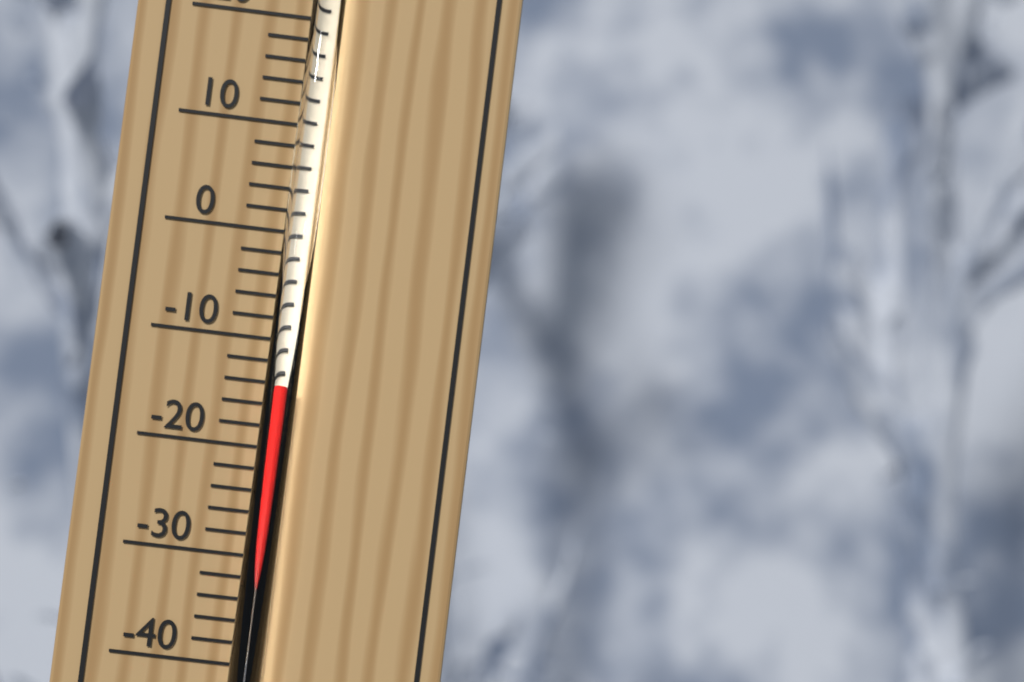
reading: -14 °C
